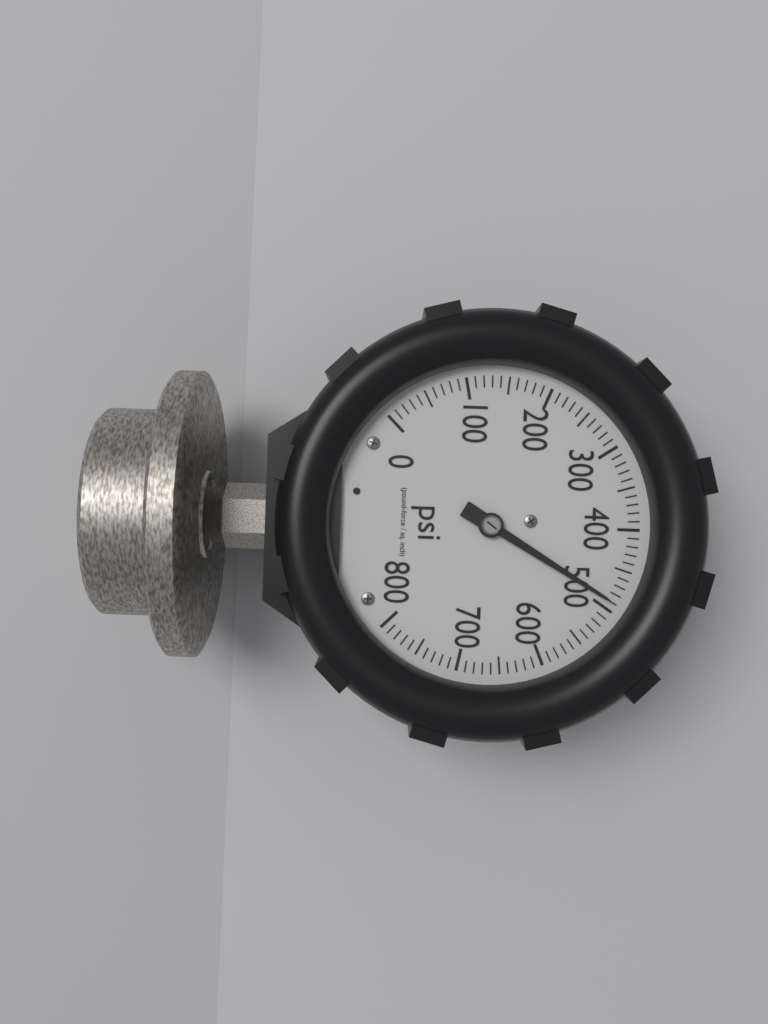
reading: 490 psi
